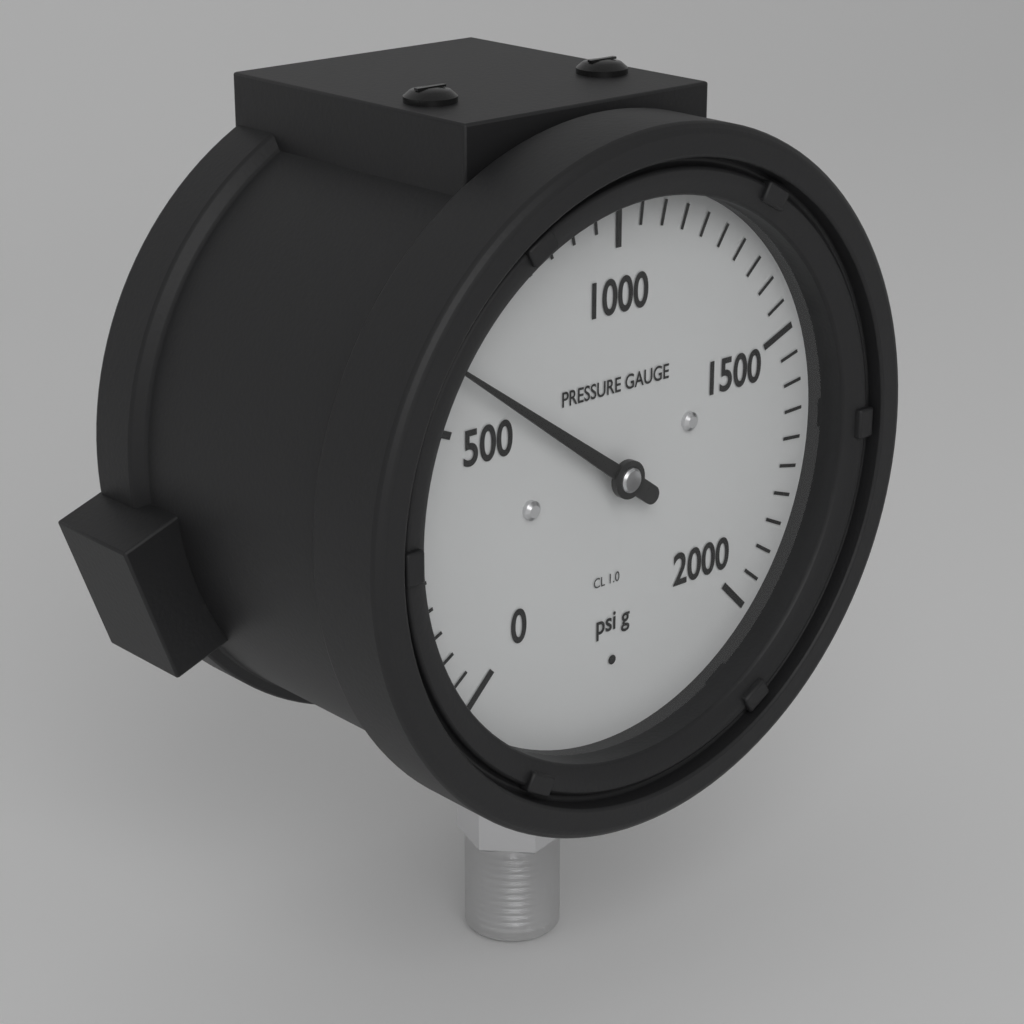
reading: 600 psi
